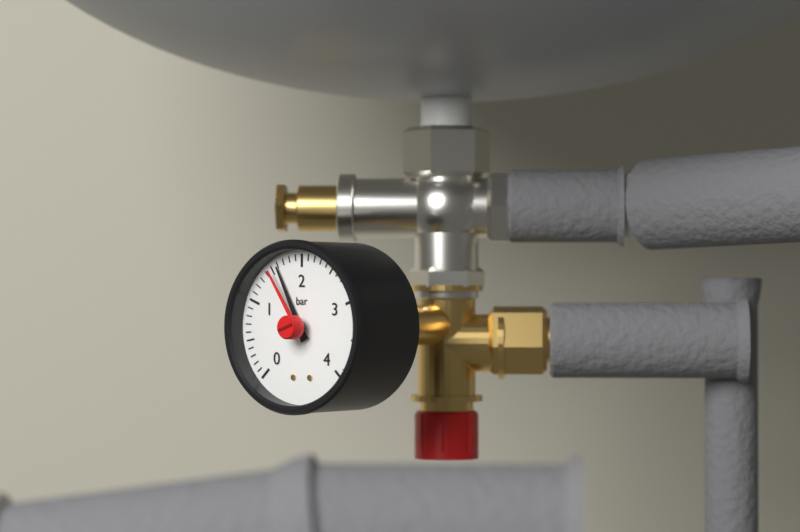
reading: 1.6 bar
